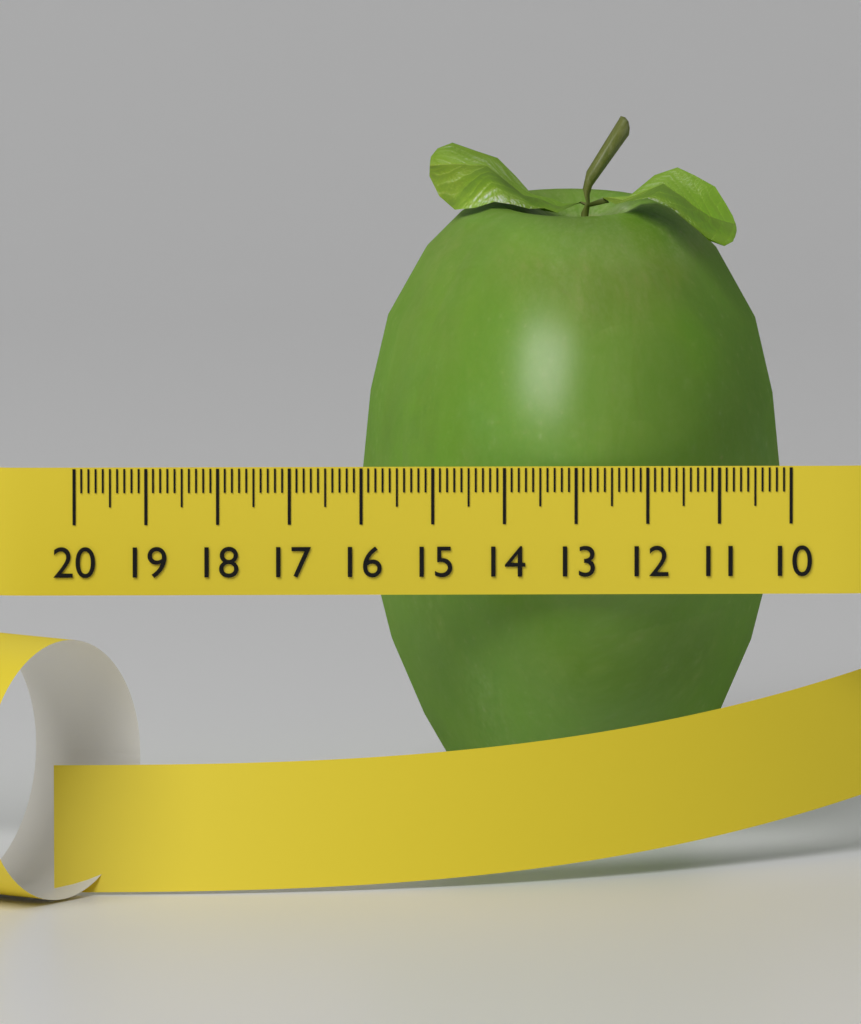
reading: 15.9 (no unit)
